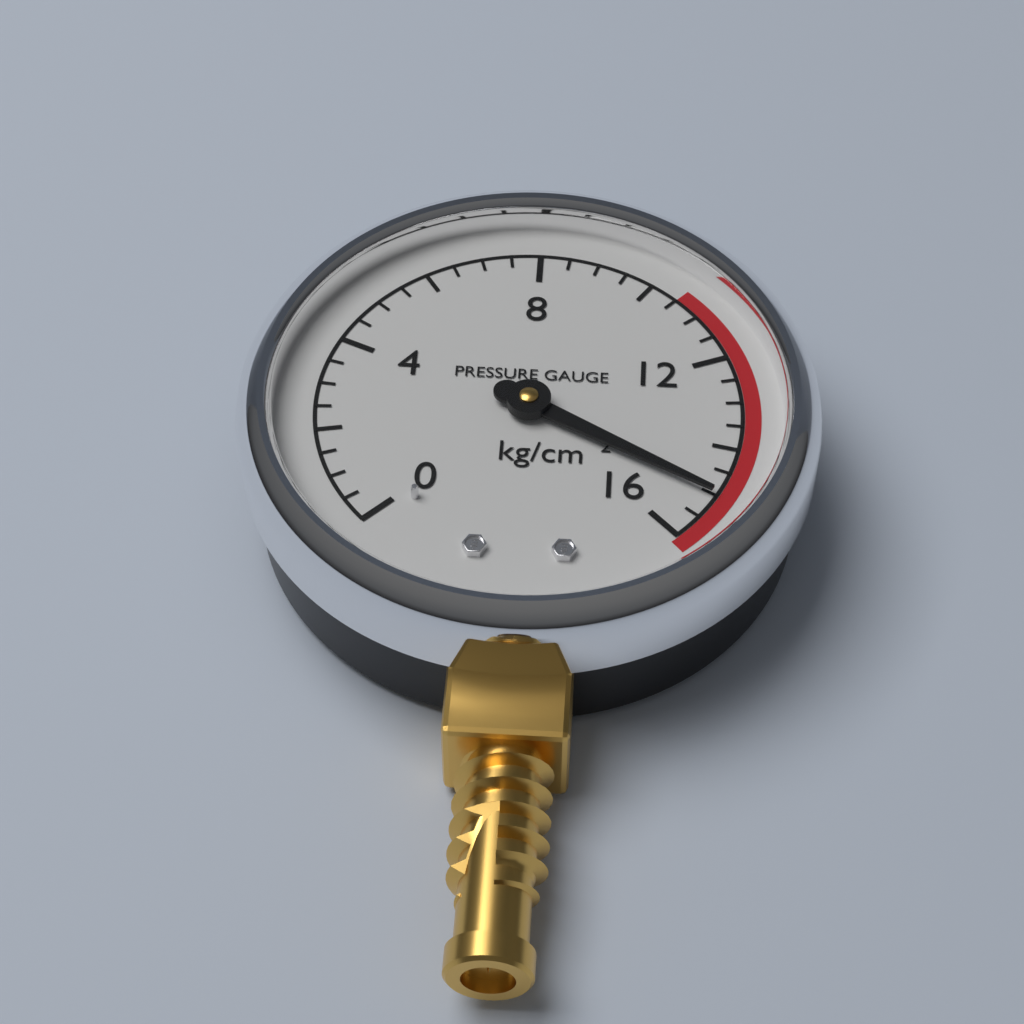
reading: 15.0 kg/cm²
